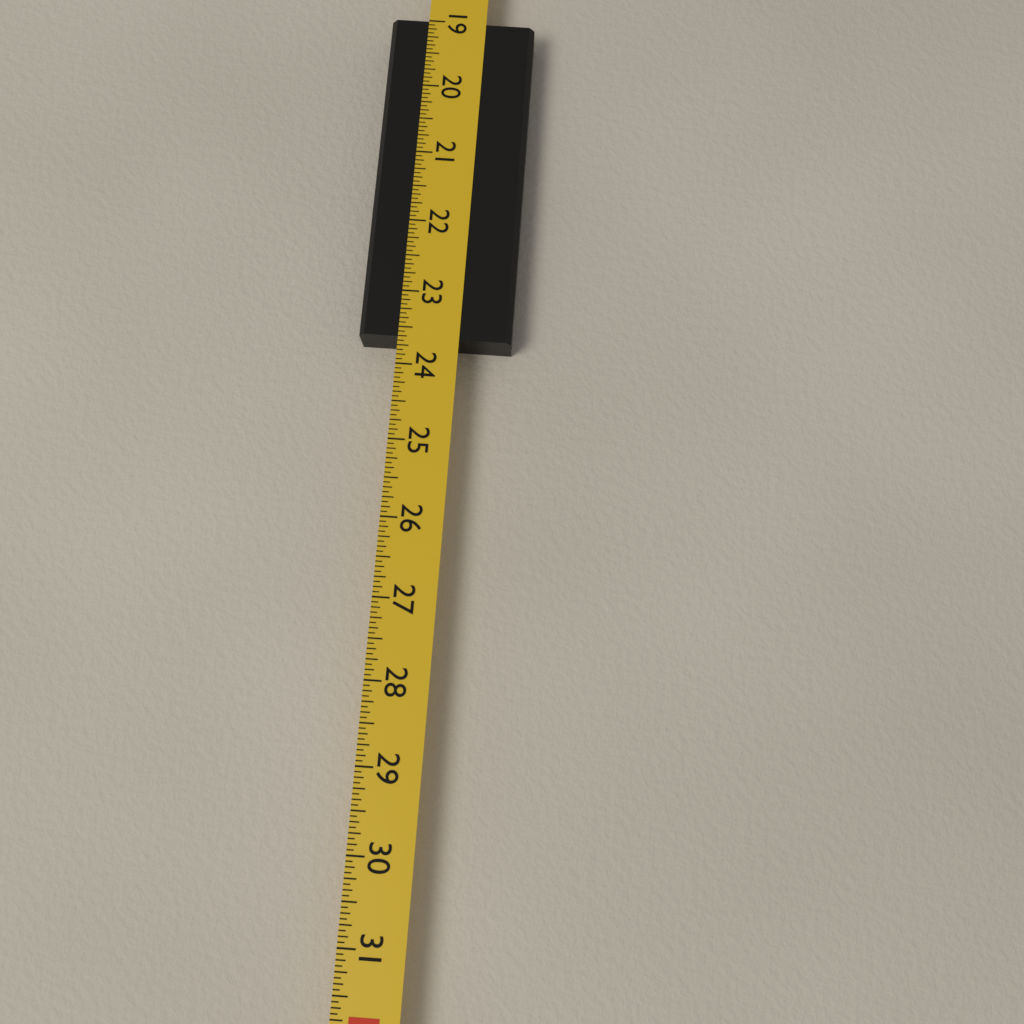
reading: 23.6250 in
